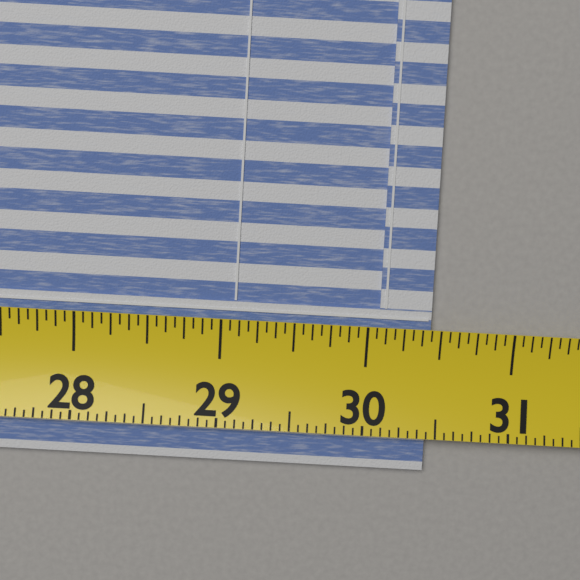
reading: 30.4375 (no unit)
